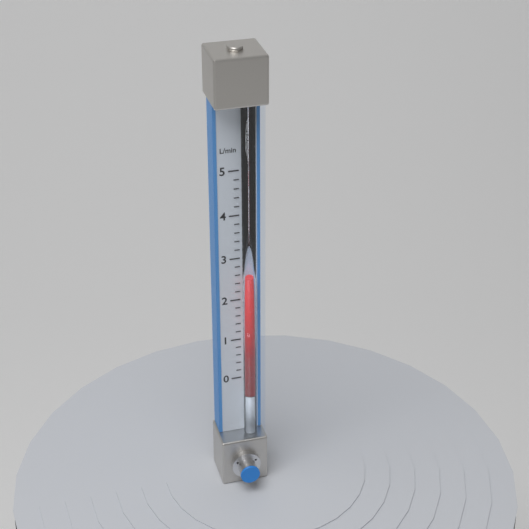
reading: 2.6 L/min
